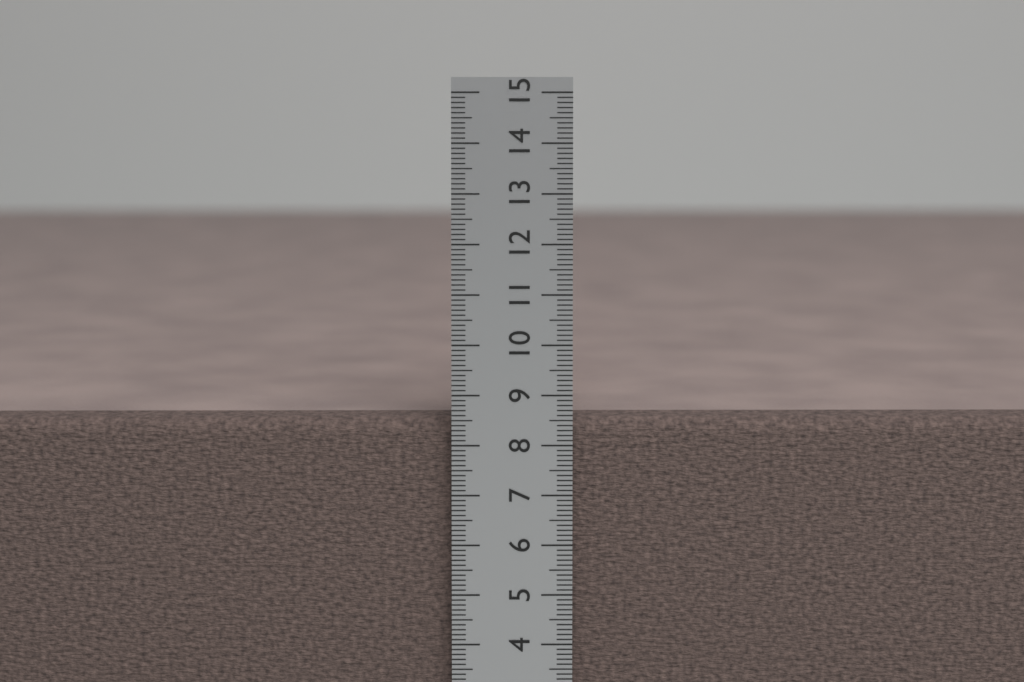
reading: 8.5 cm
